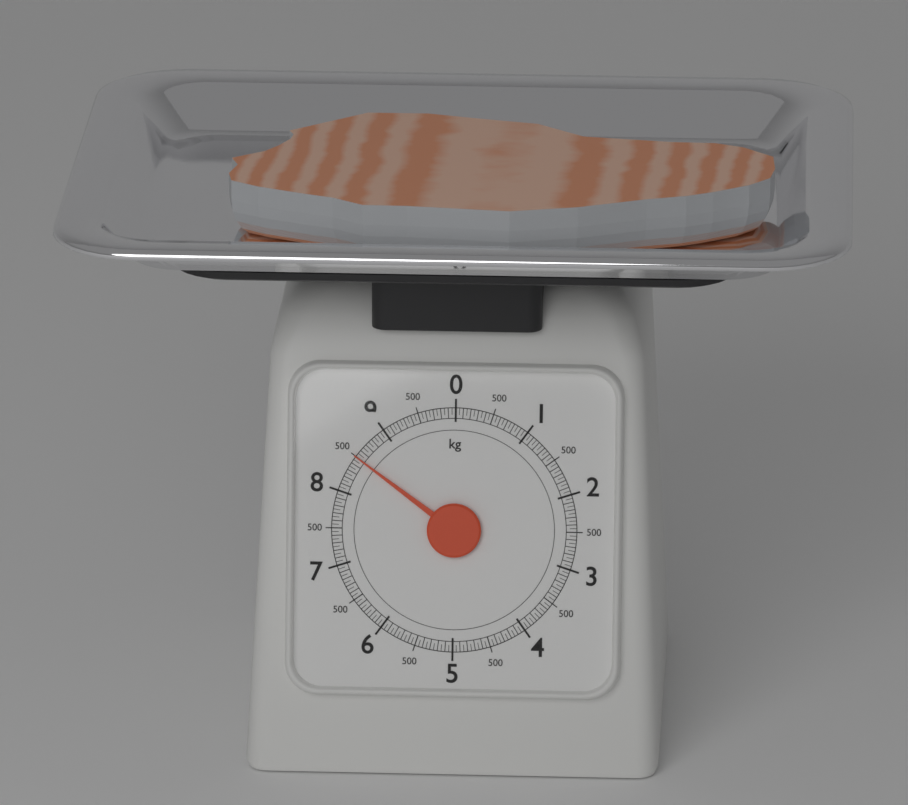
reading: 8.50 kg
